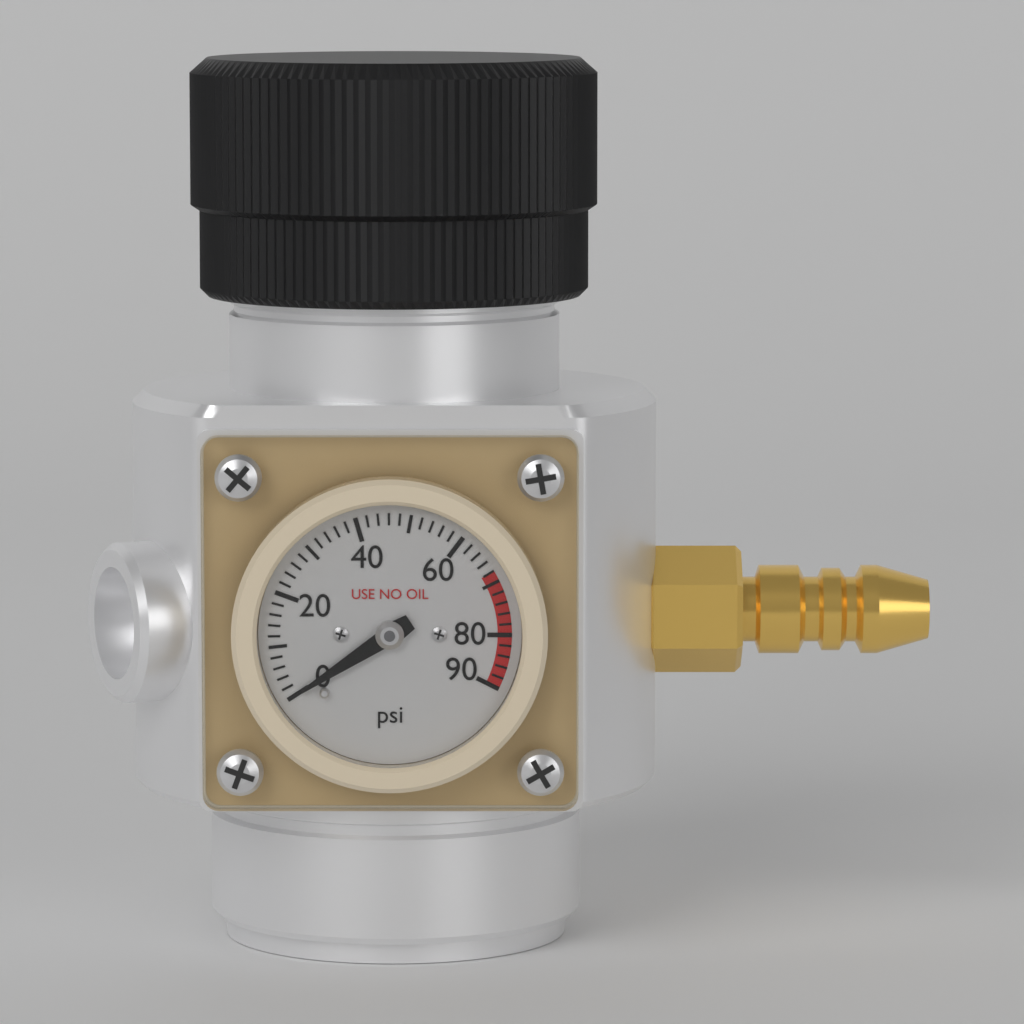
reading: 0 psi
